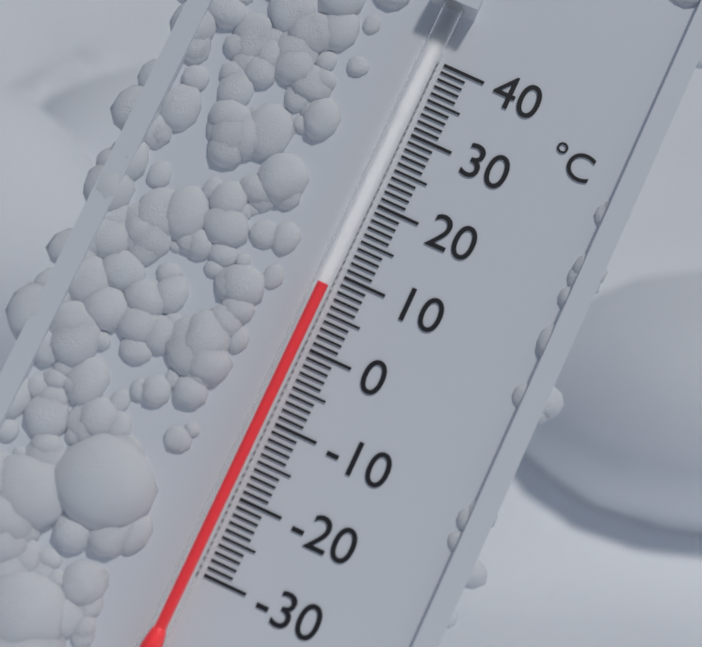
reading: 8 °C
